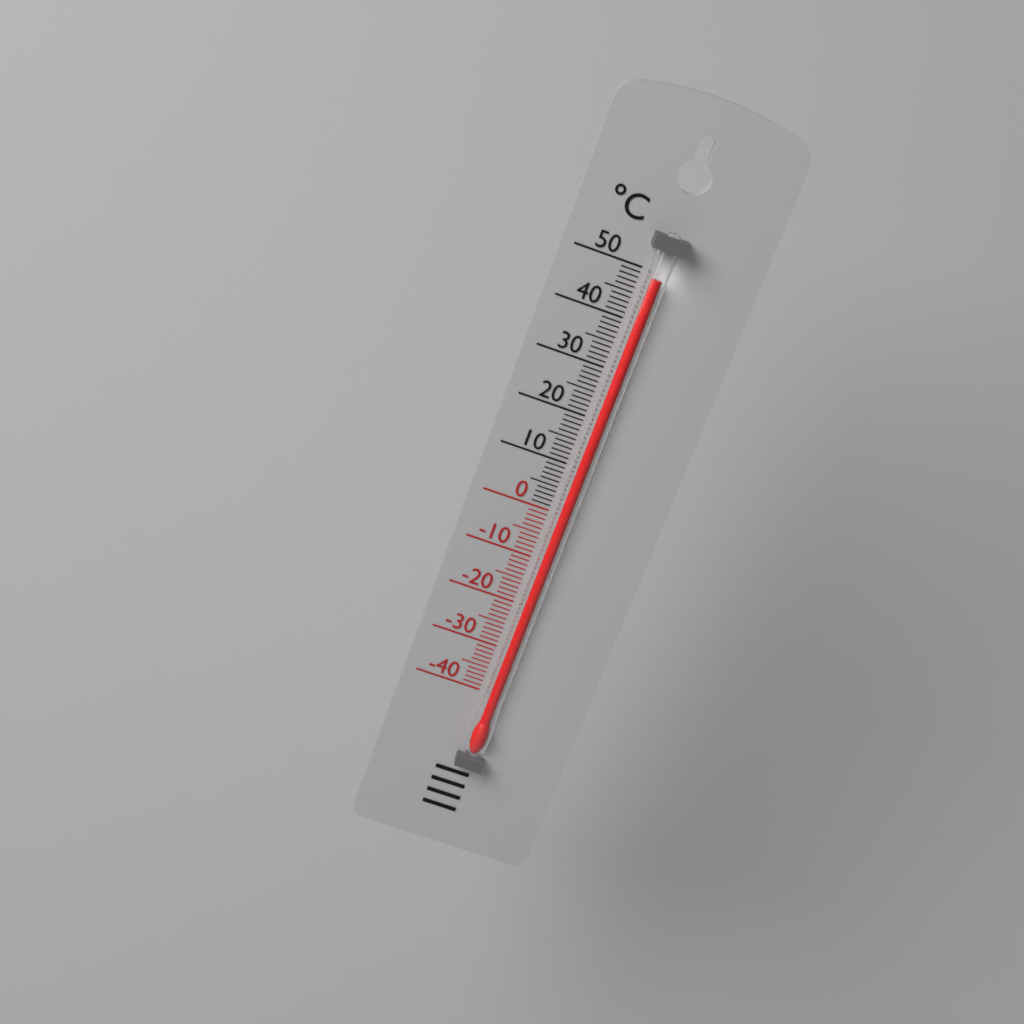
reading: 49 °C
